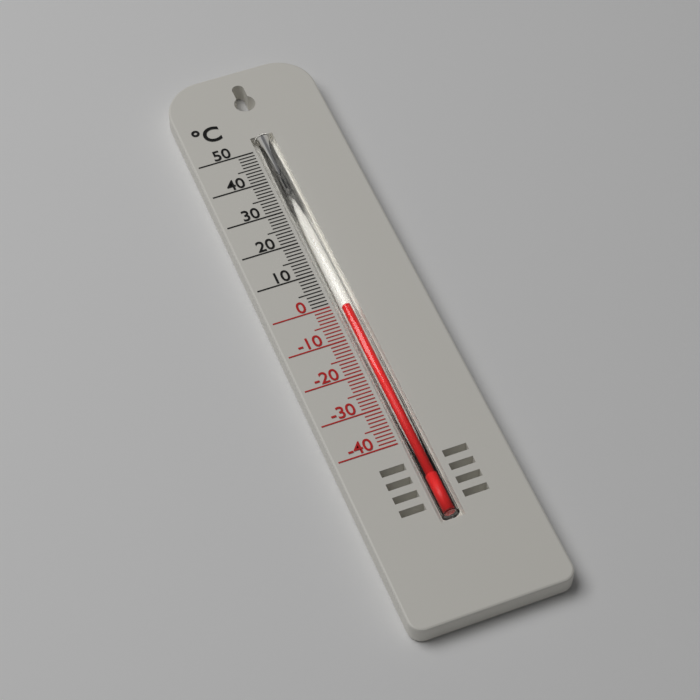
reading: -1 °C
